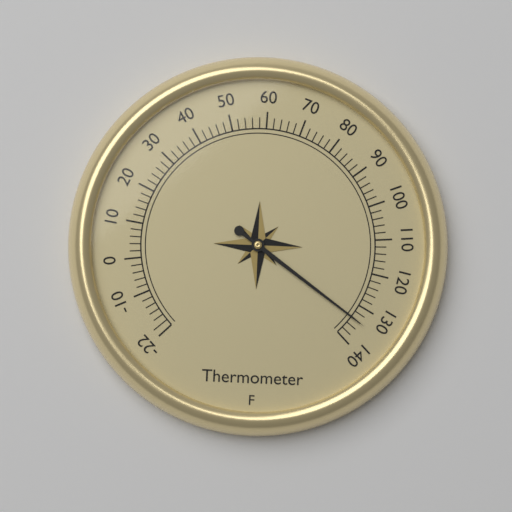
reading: 134 °F
